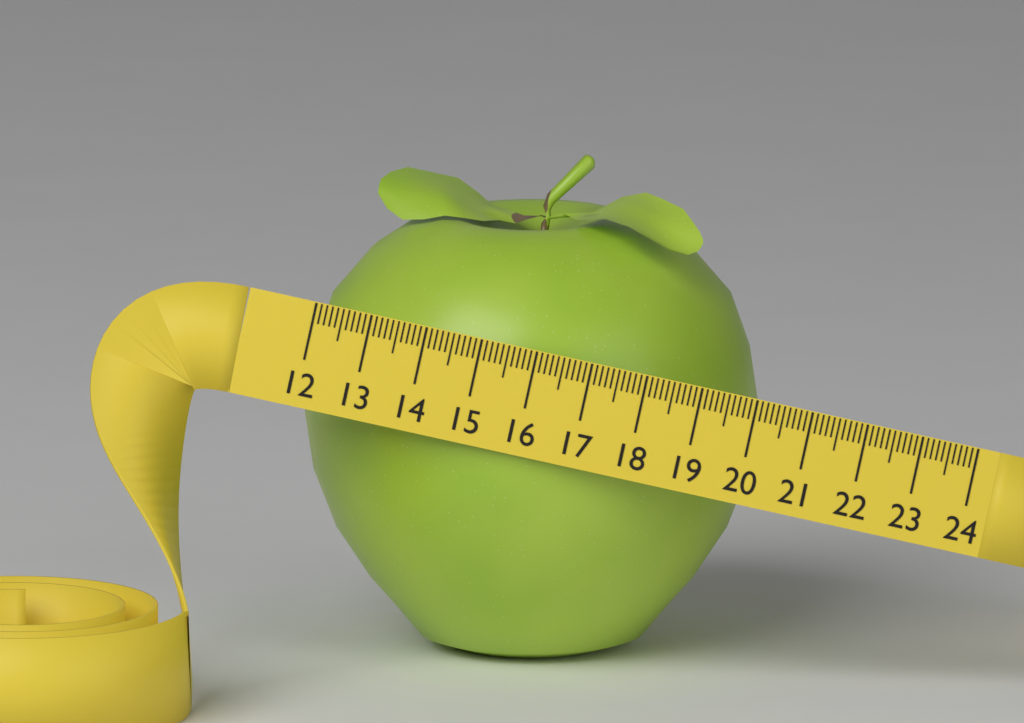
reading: 20.1 (no unit)
